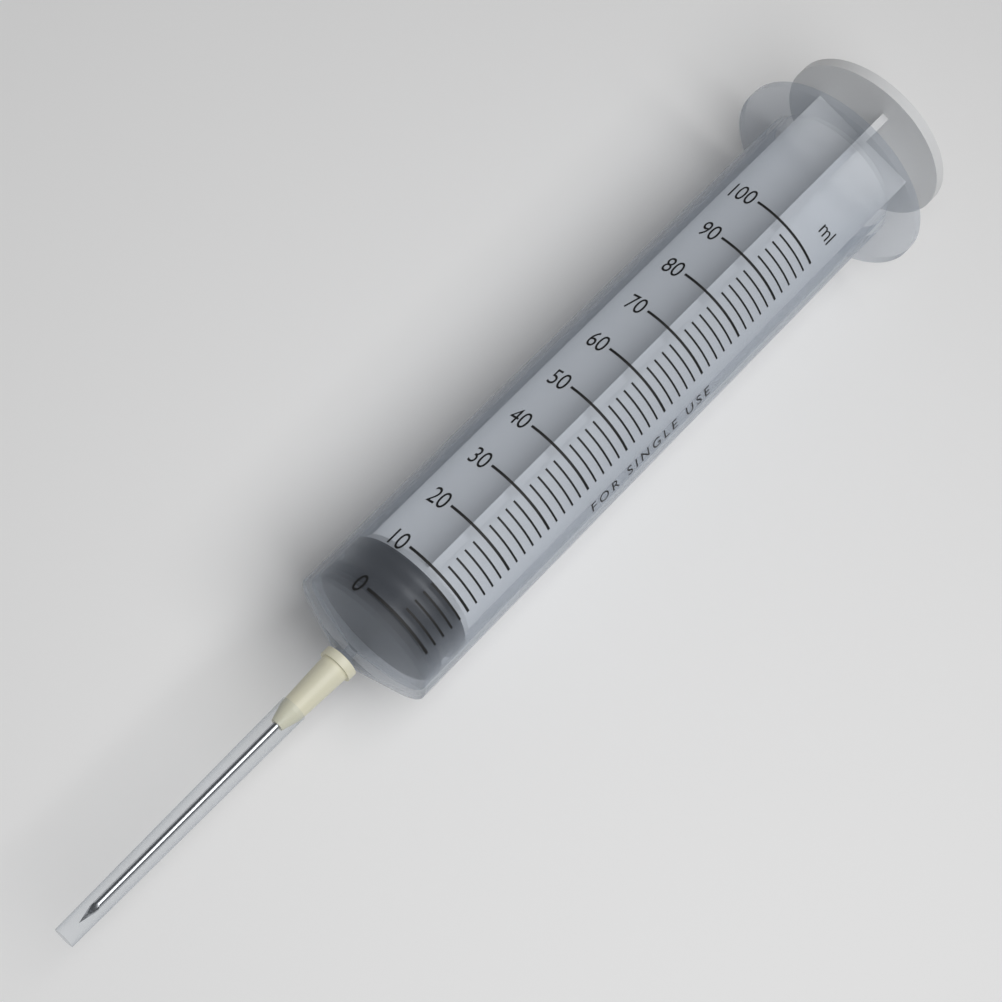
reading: 0 ml
